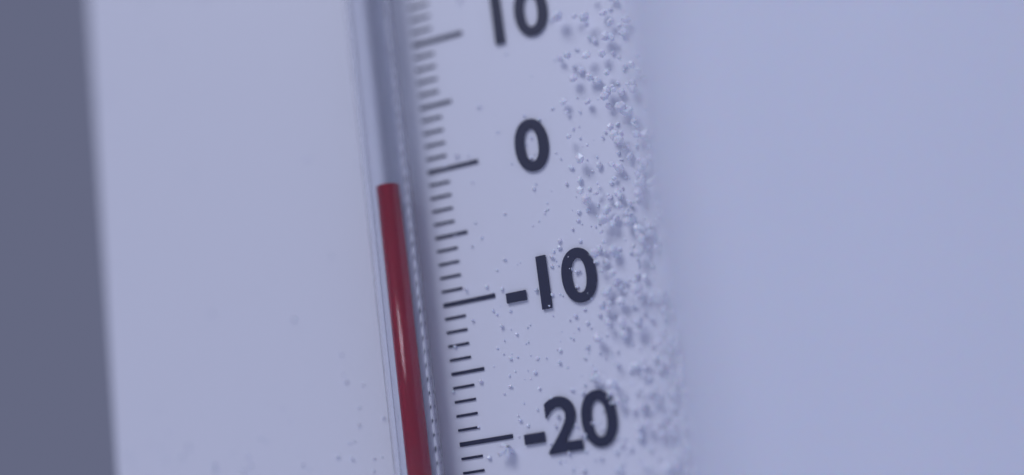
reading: -1 °C
